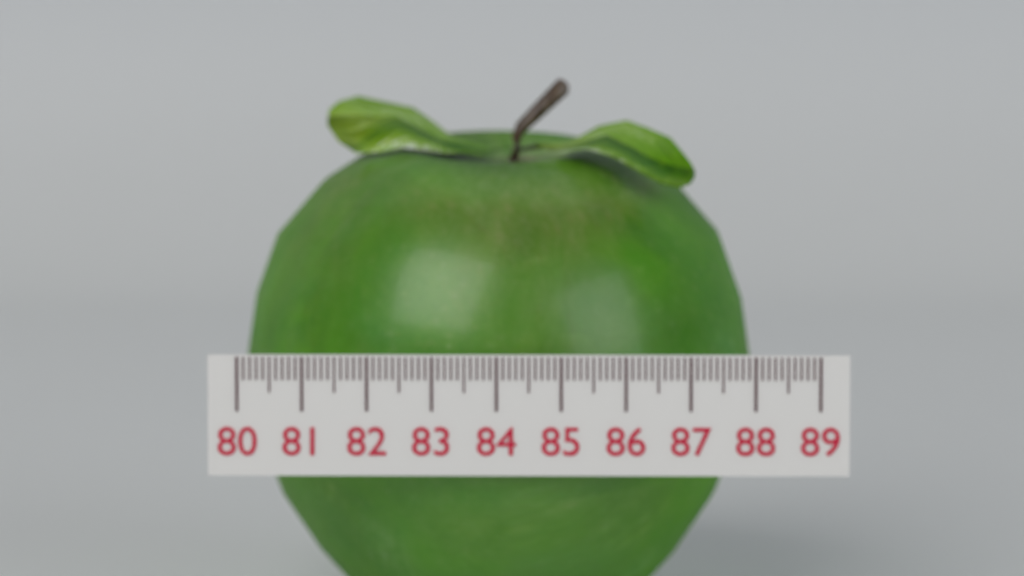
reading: 88.0 (no unit)
